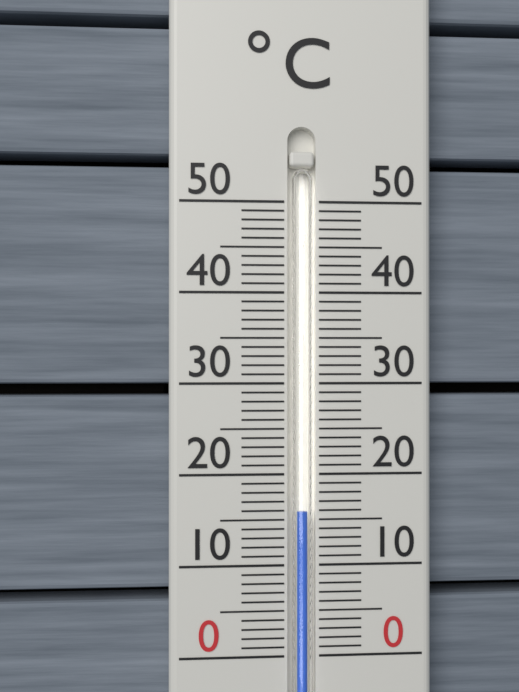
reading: 16 °C
